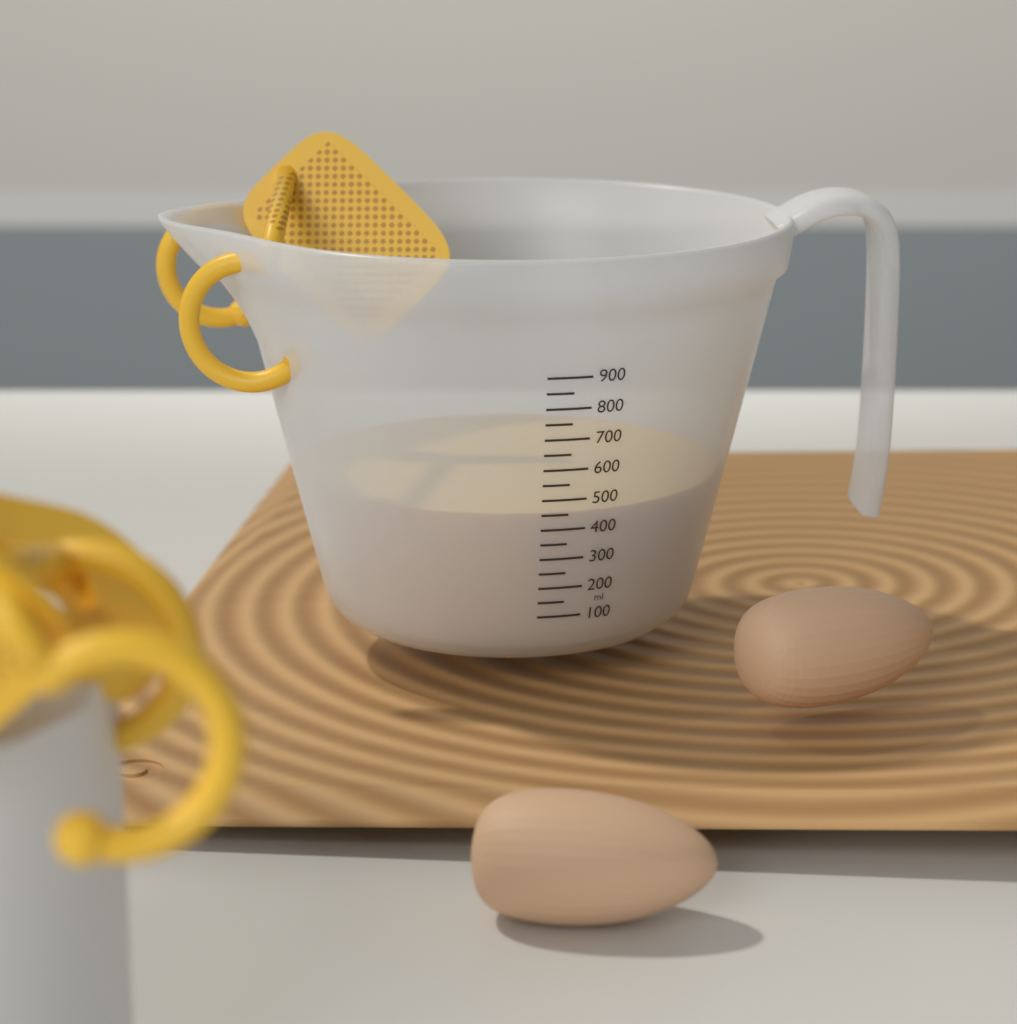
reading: 450 ml
